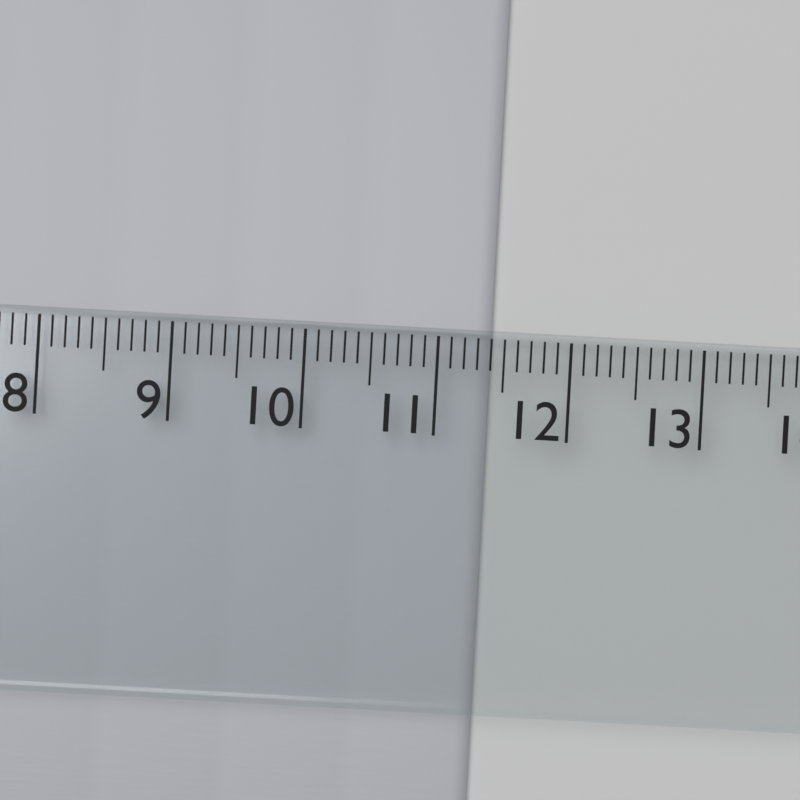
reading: 11.4 cm
